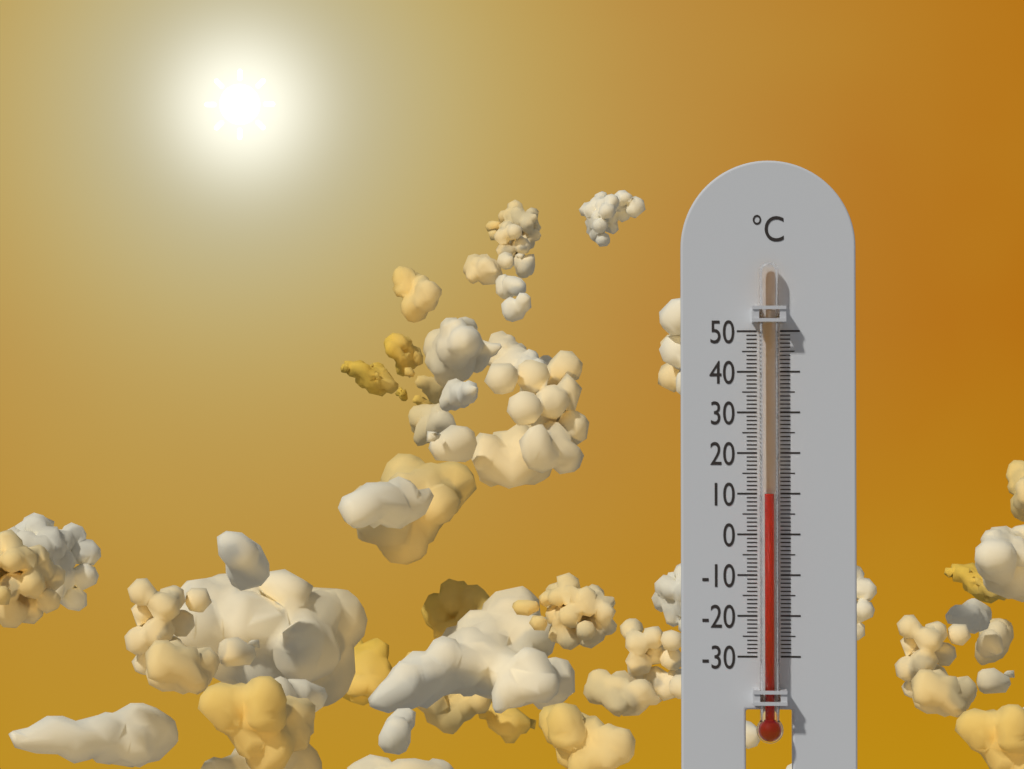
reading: 10 °C
